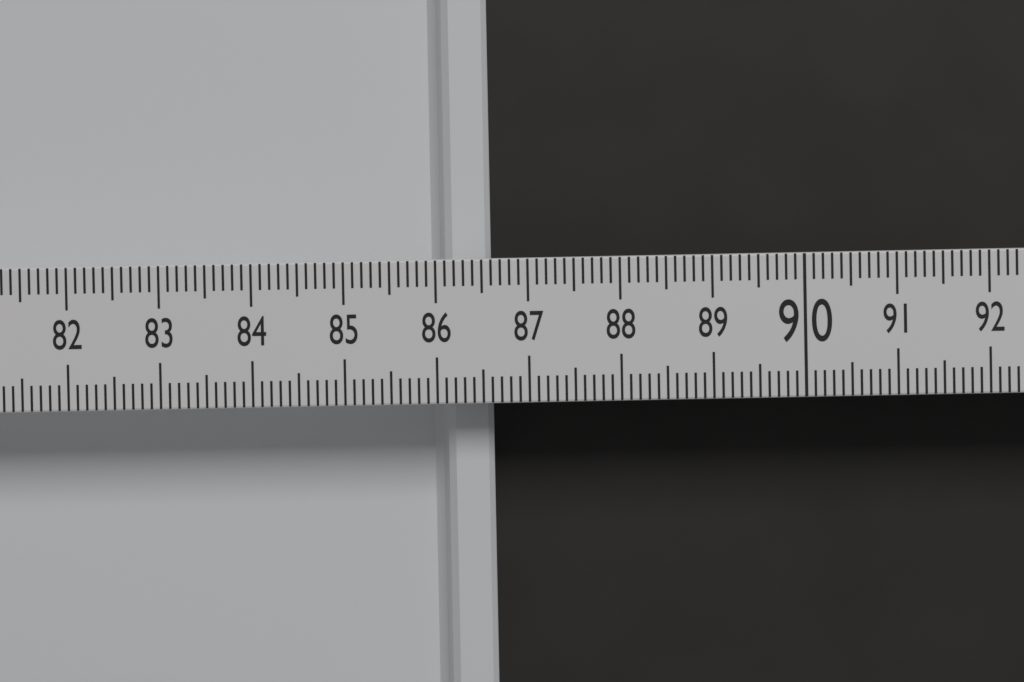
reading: 86.6 (no unit)
